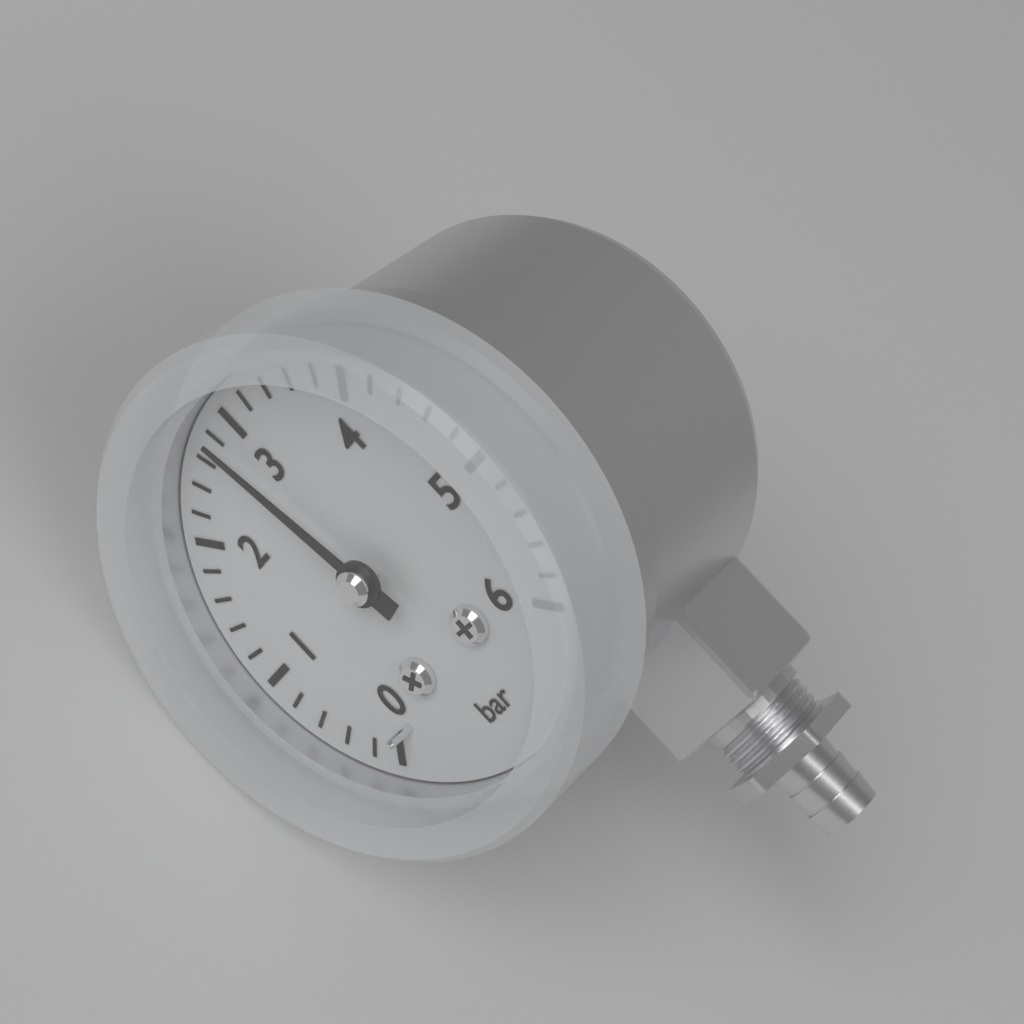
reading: 2.8 bar
